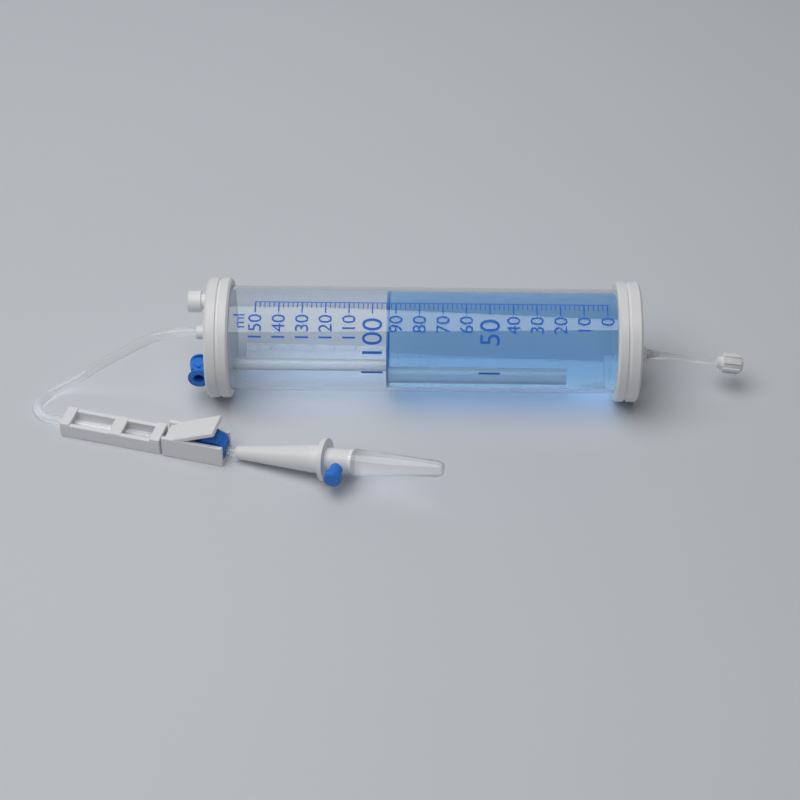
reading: 94 ml
